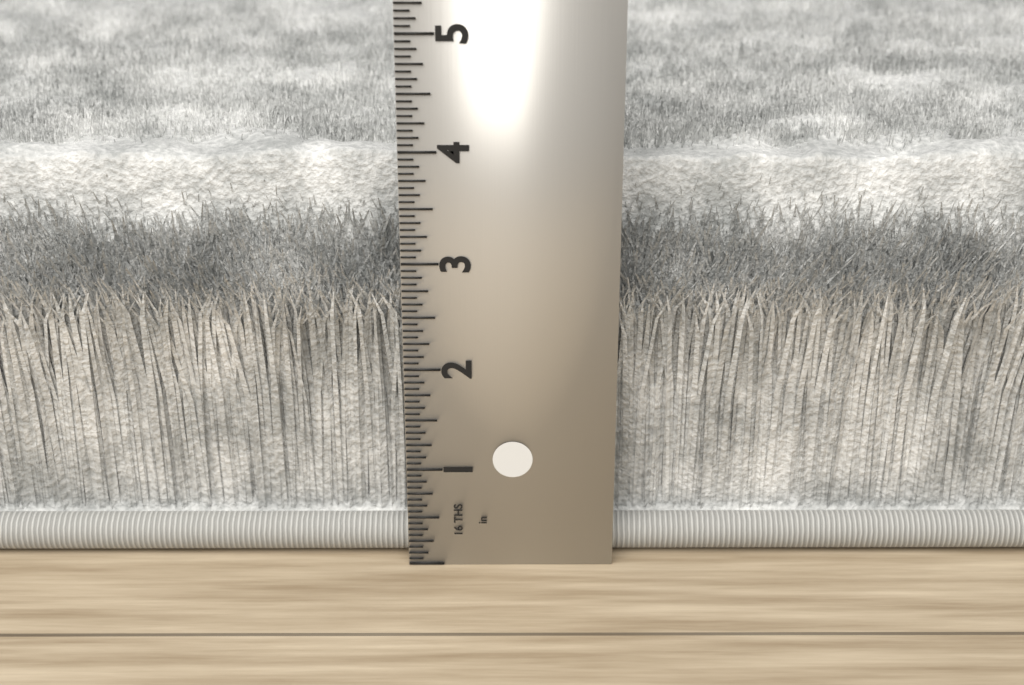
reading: 3.8125 in
